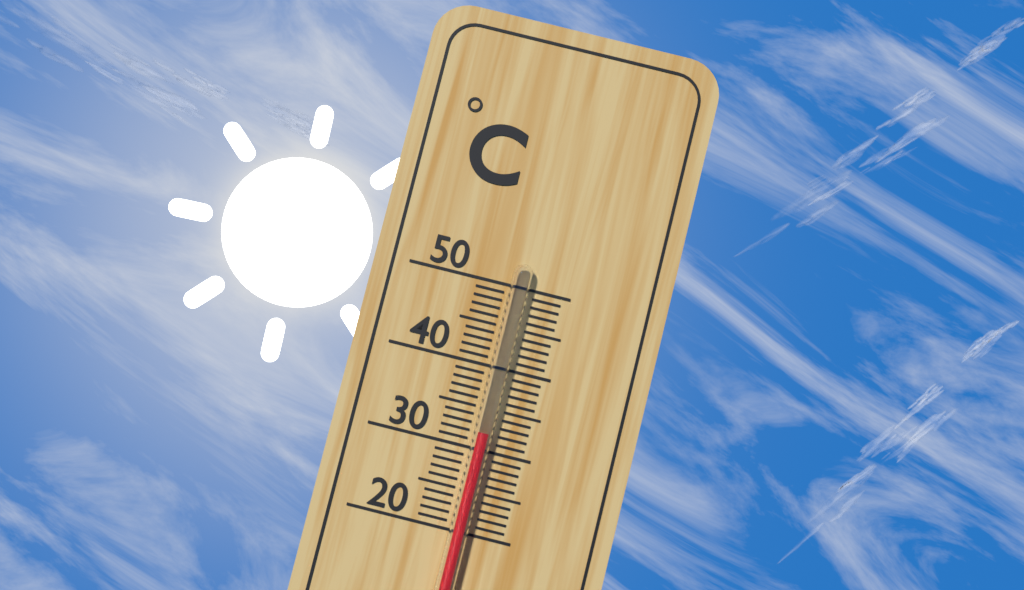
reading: 32 °C
